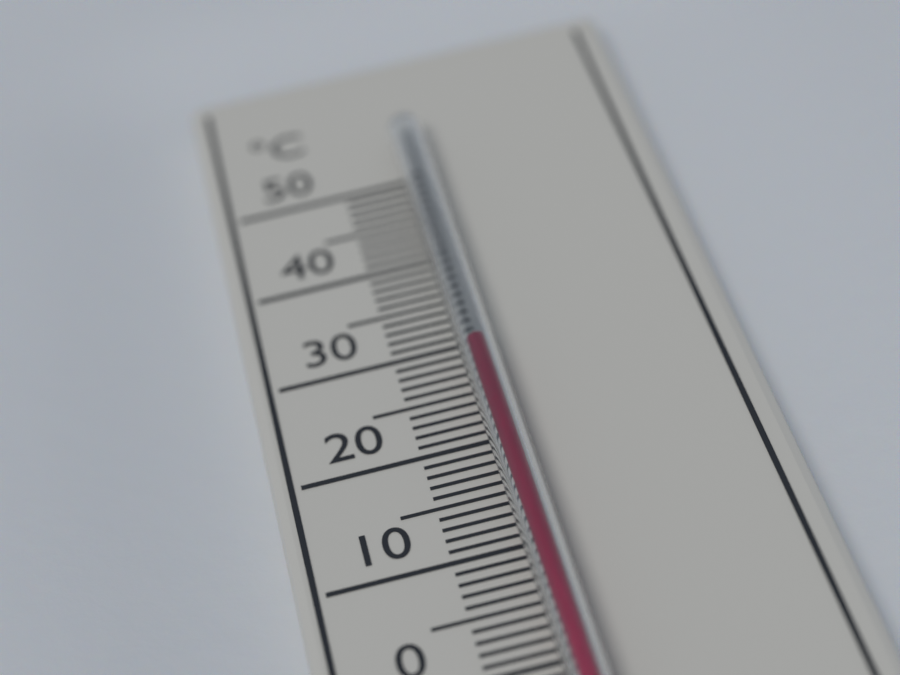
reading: 28 °C
